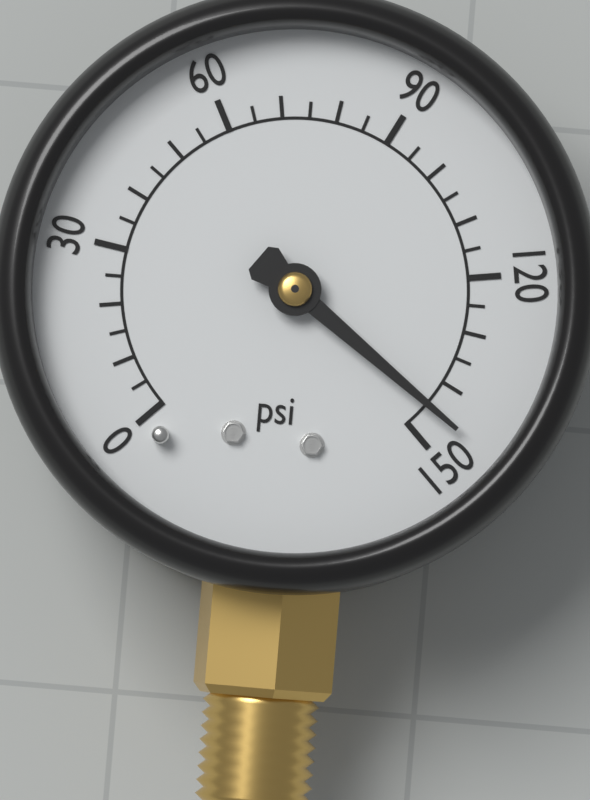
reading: 145 psi
